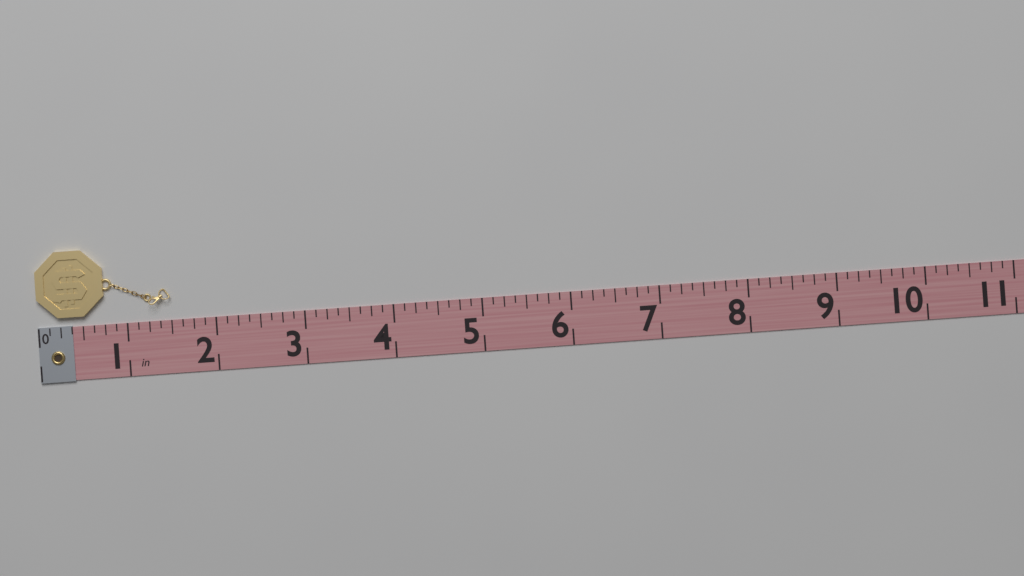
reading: 1.500 in
